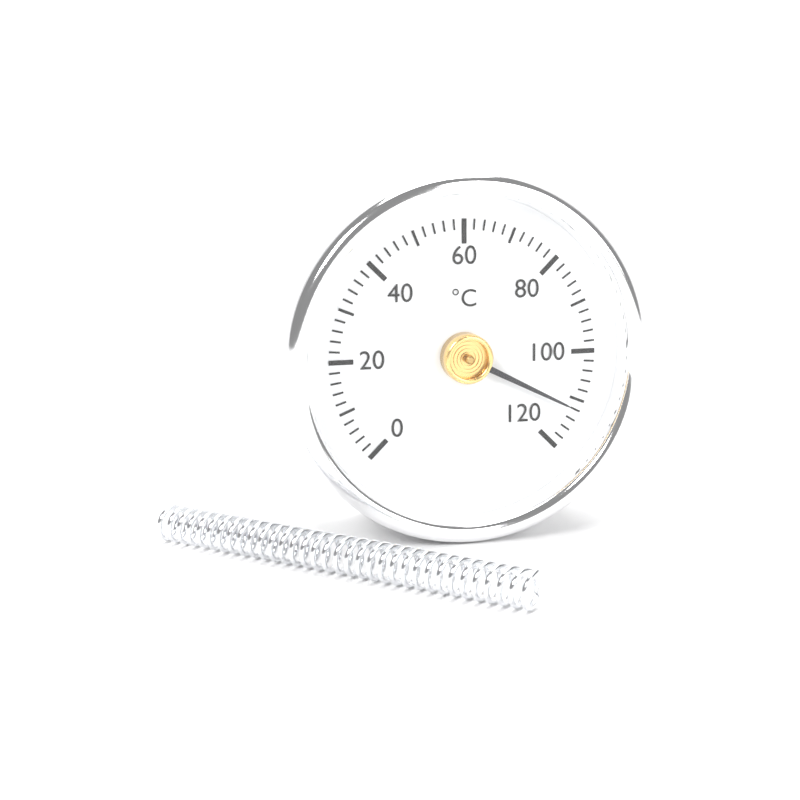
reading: 112 °C
